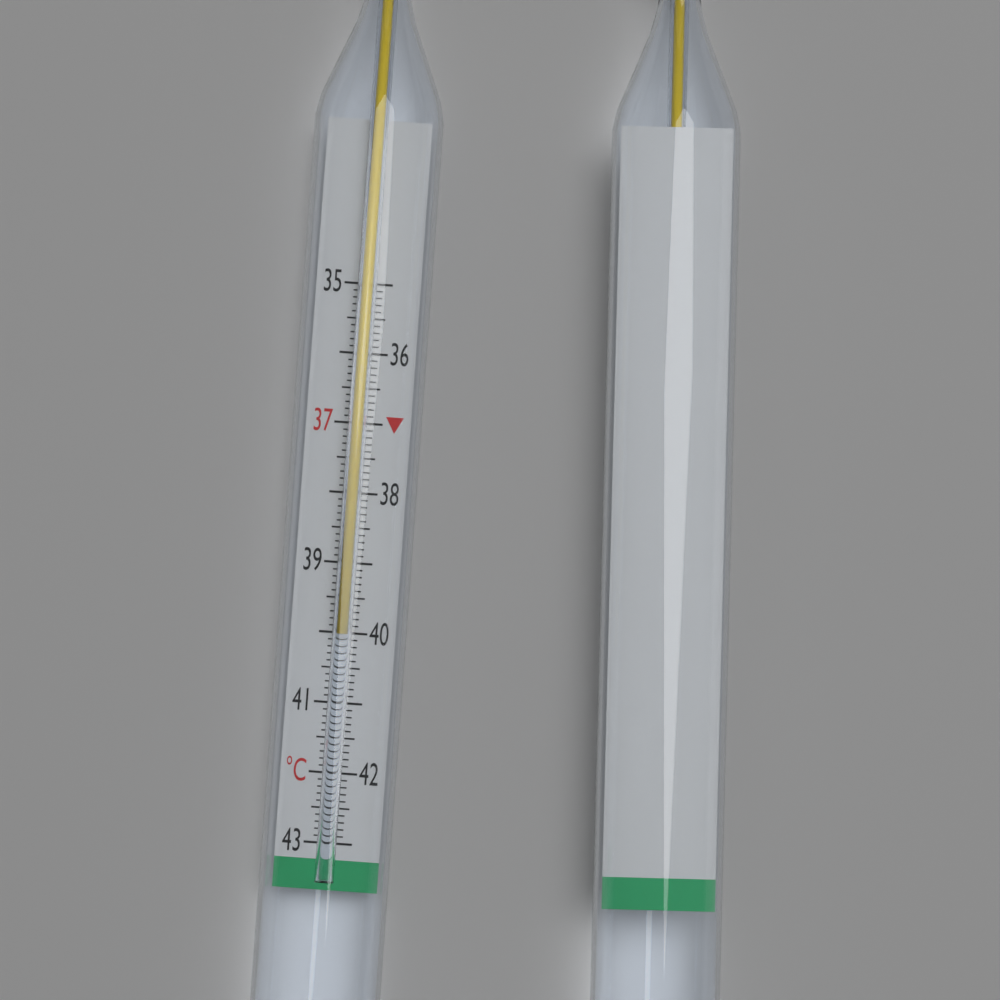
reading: 40.0 °C
